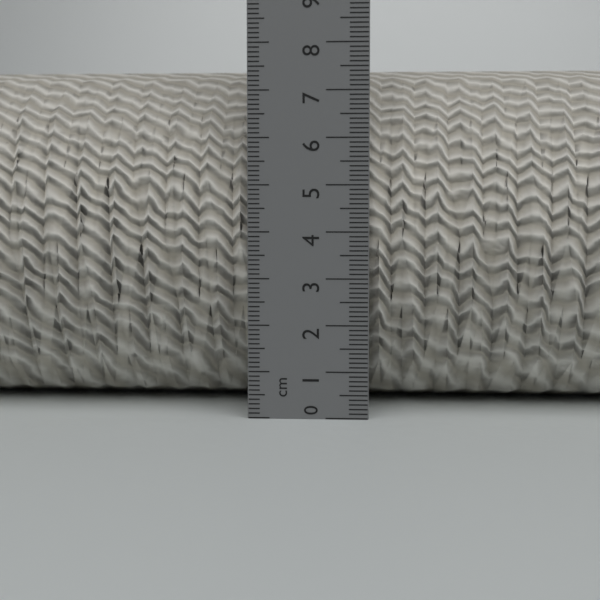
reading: 7.7 cm
